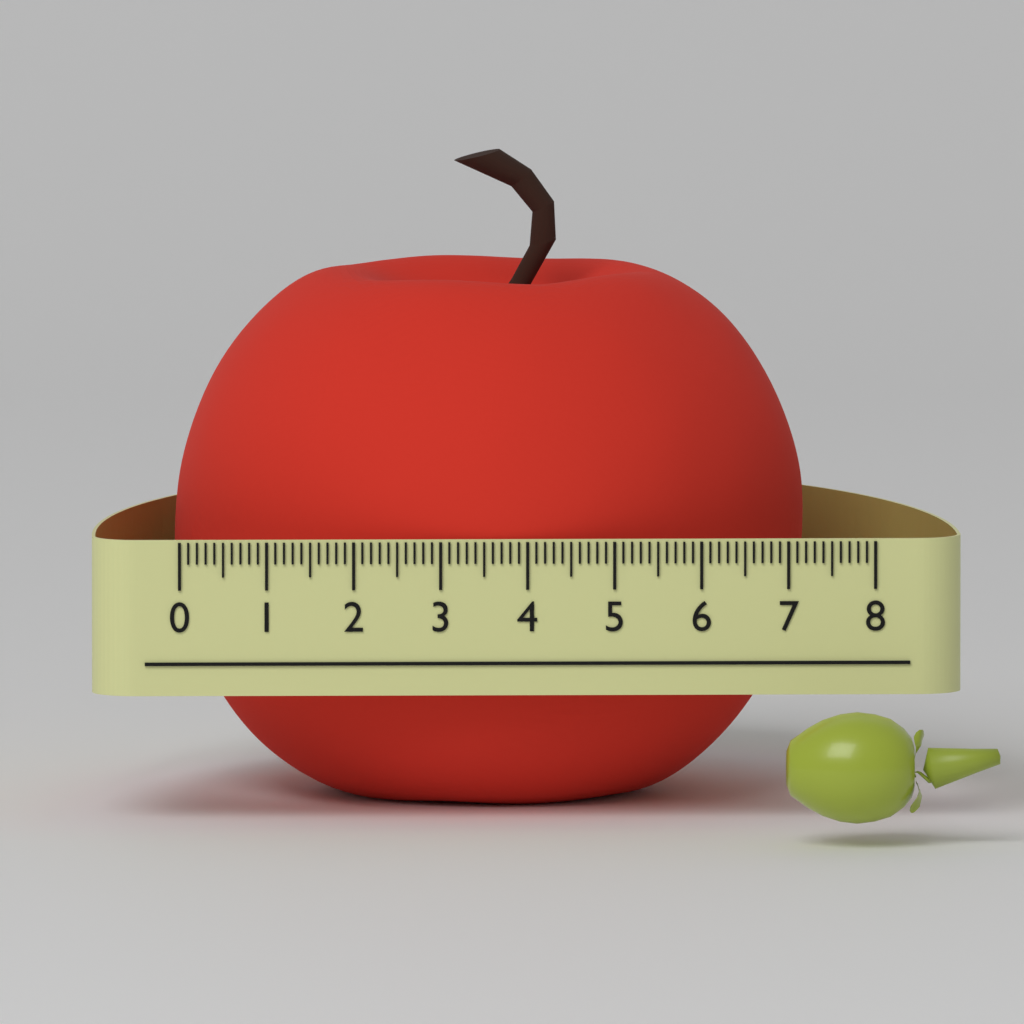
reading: 7.3 (no unit)
